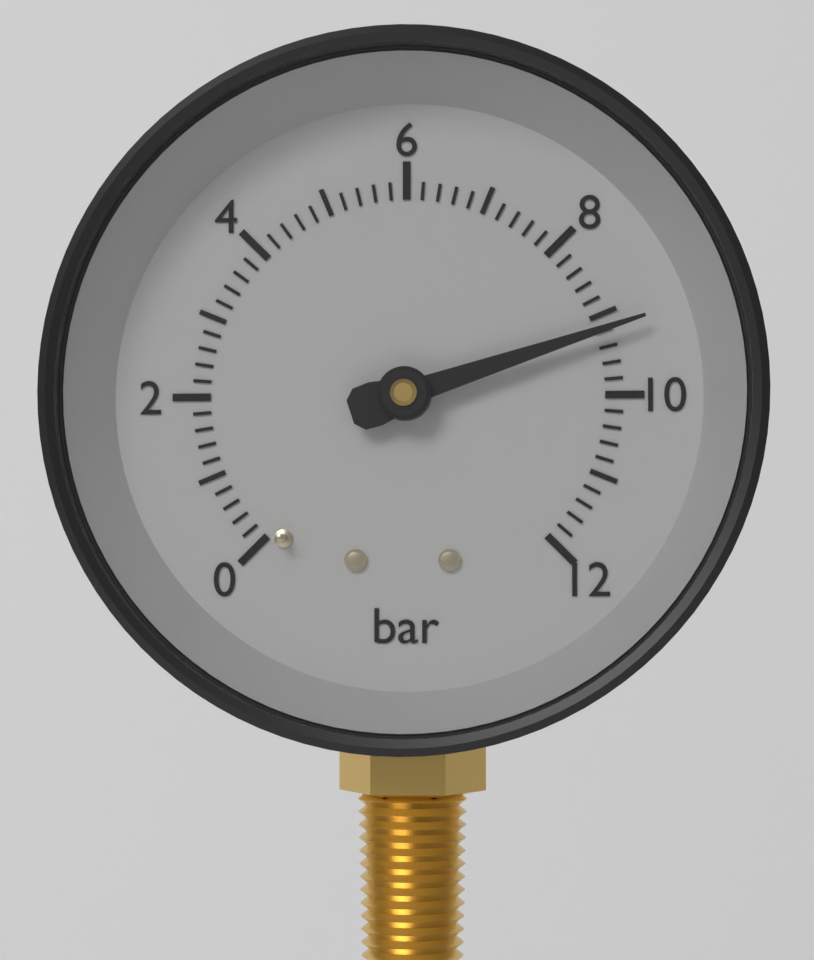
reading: 9.2 bar
